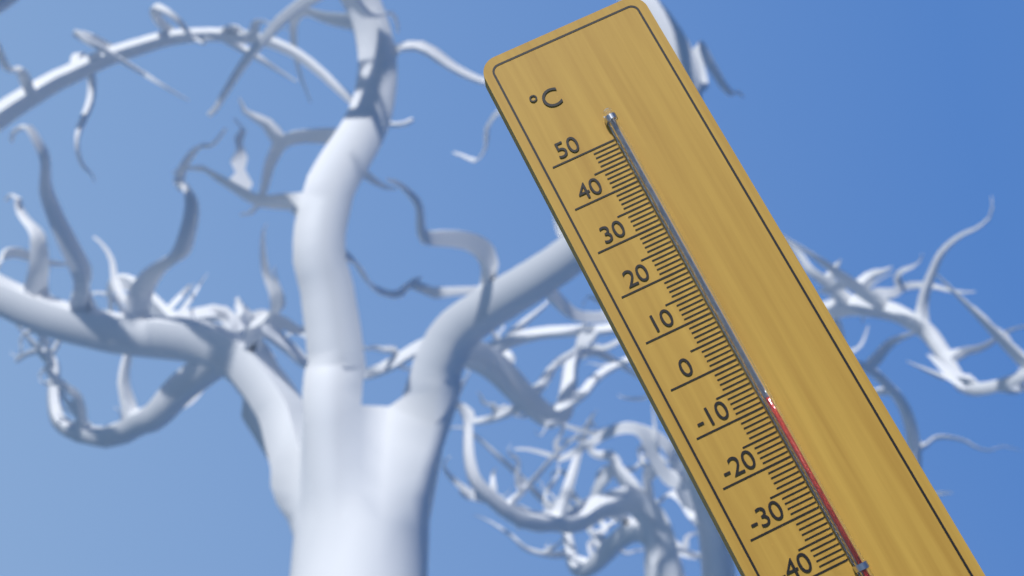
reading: -9 °C
